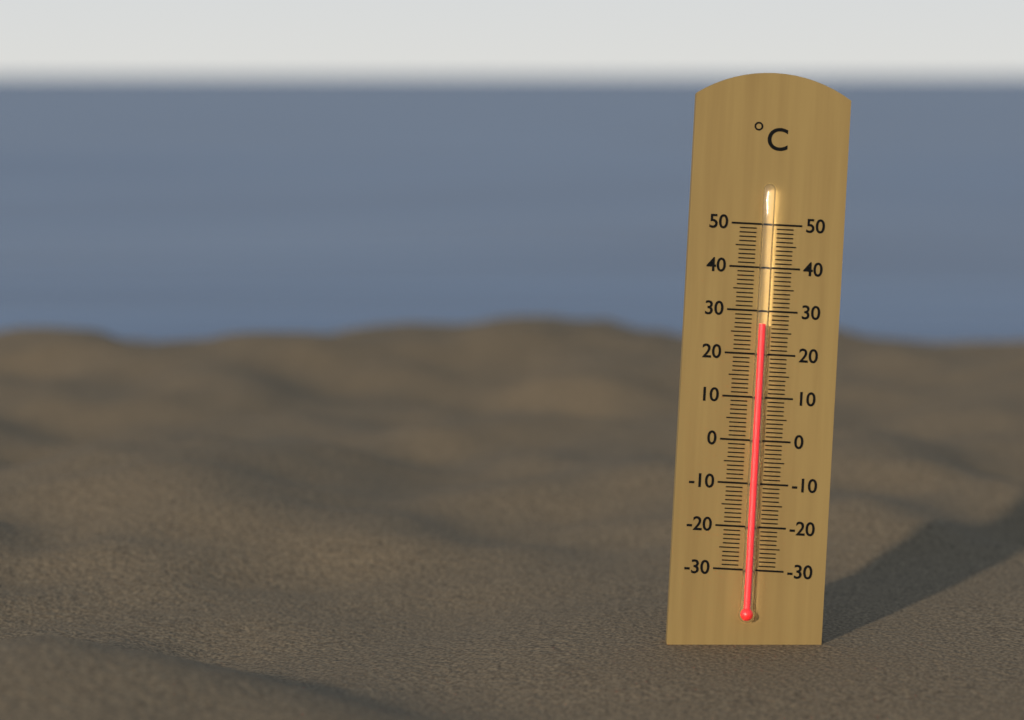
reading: 27 °C
